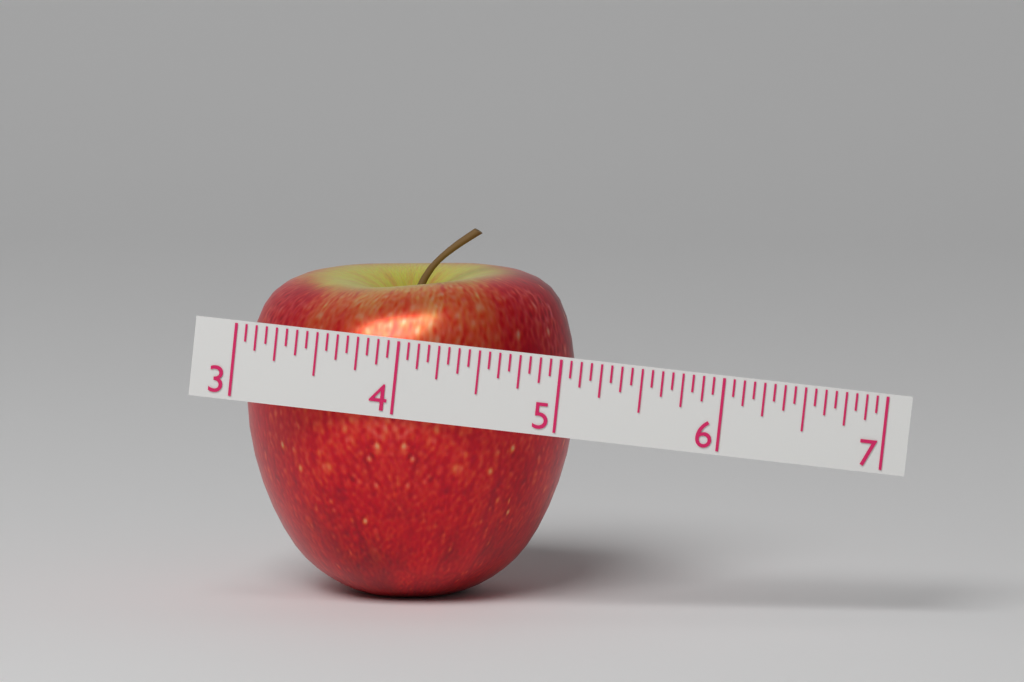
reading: 5.0625 (no unit)
